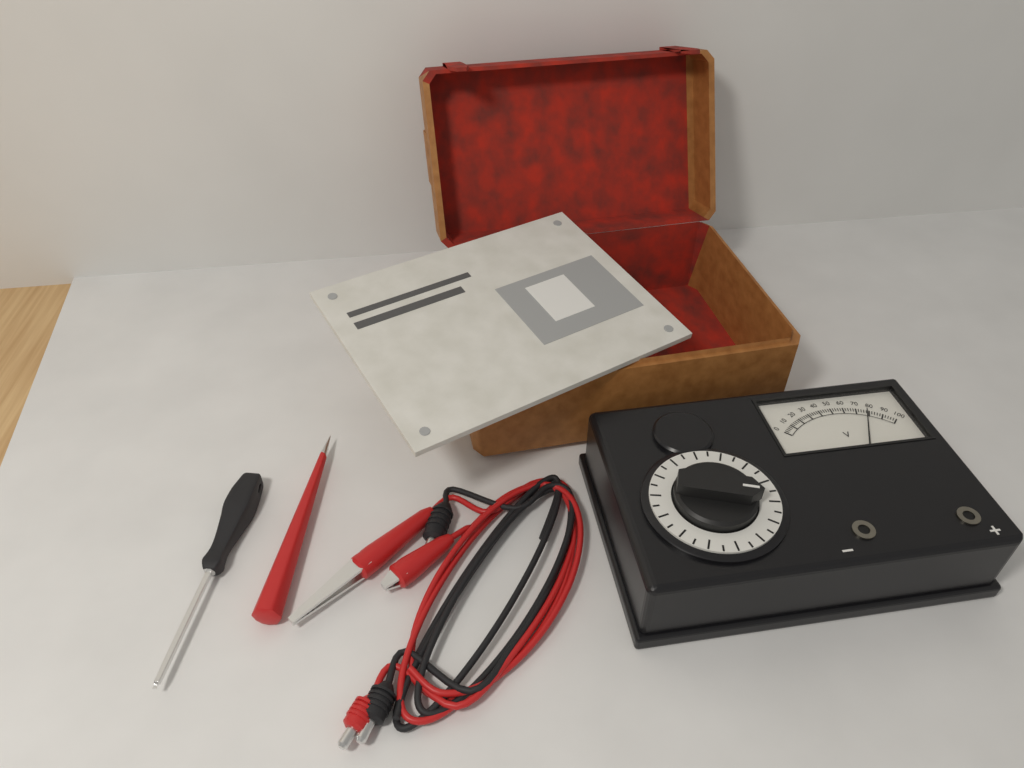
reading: 78 V
